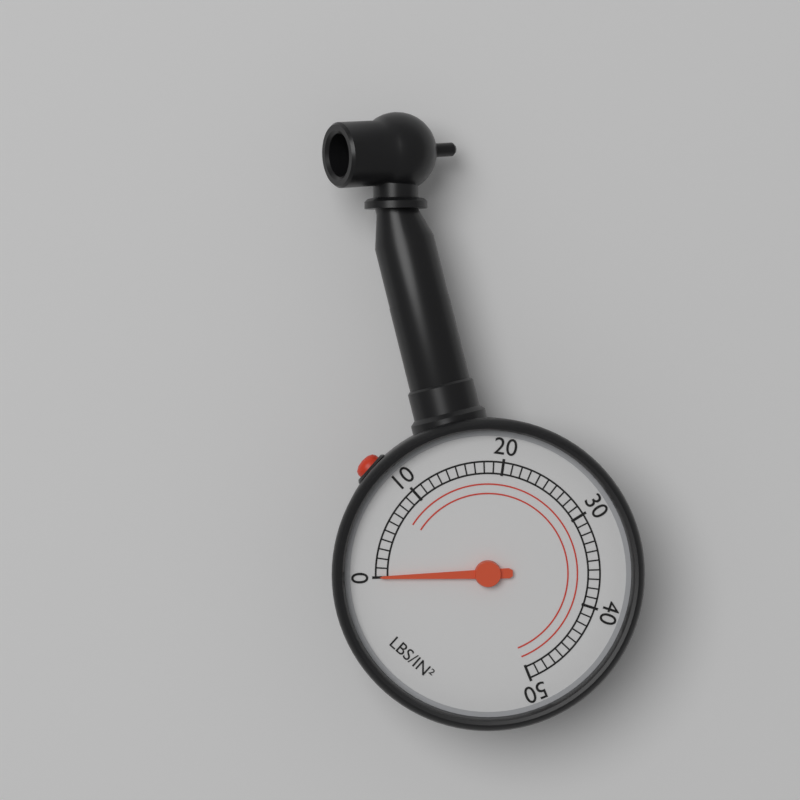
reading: 0 psi
